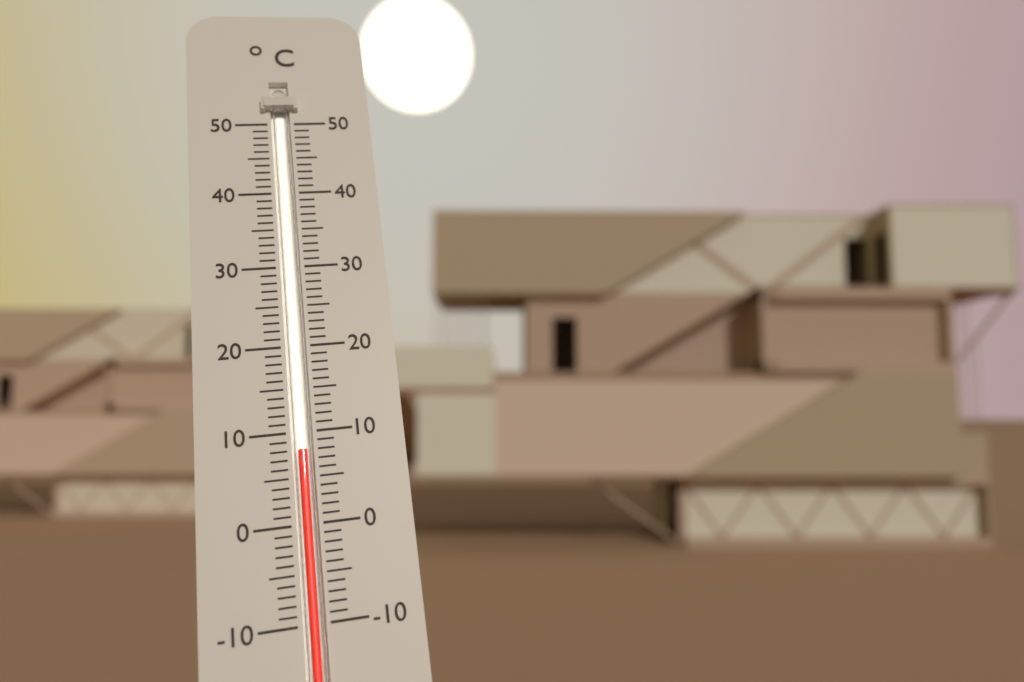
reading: 8 °C
